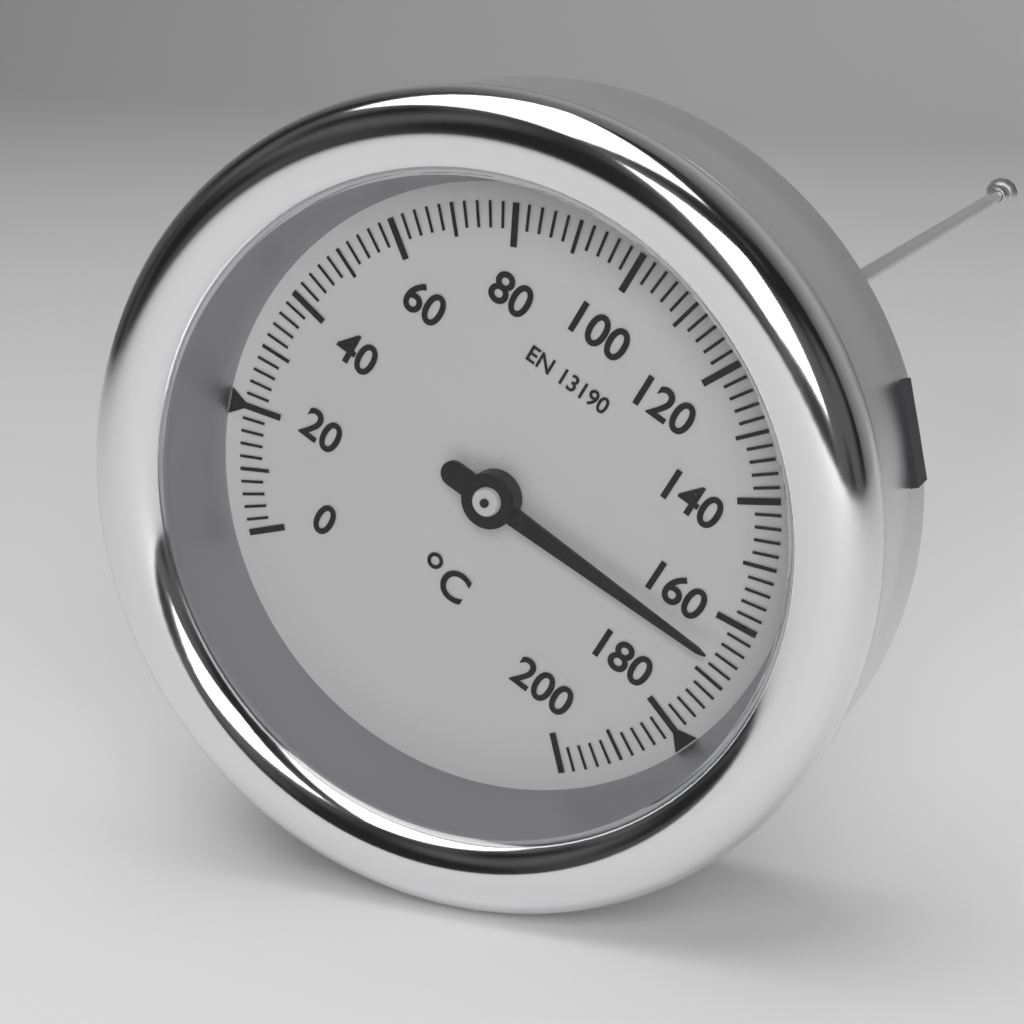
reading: 166 °C
